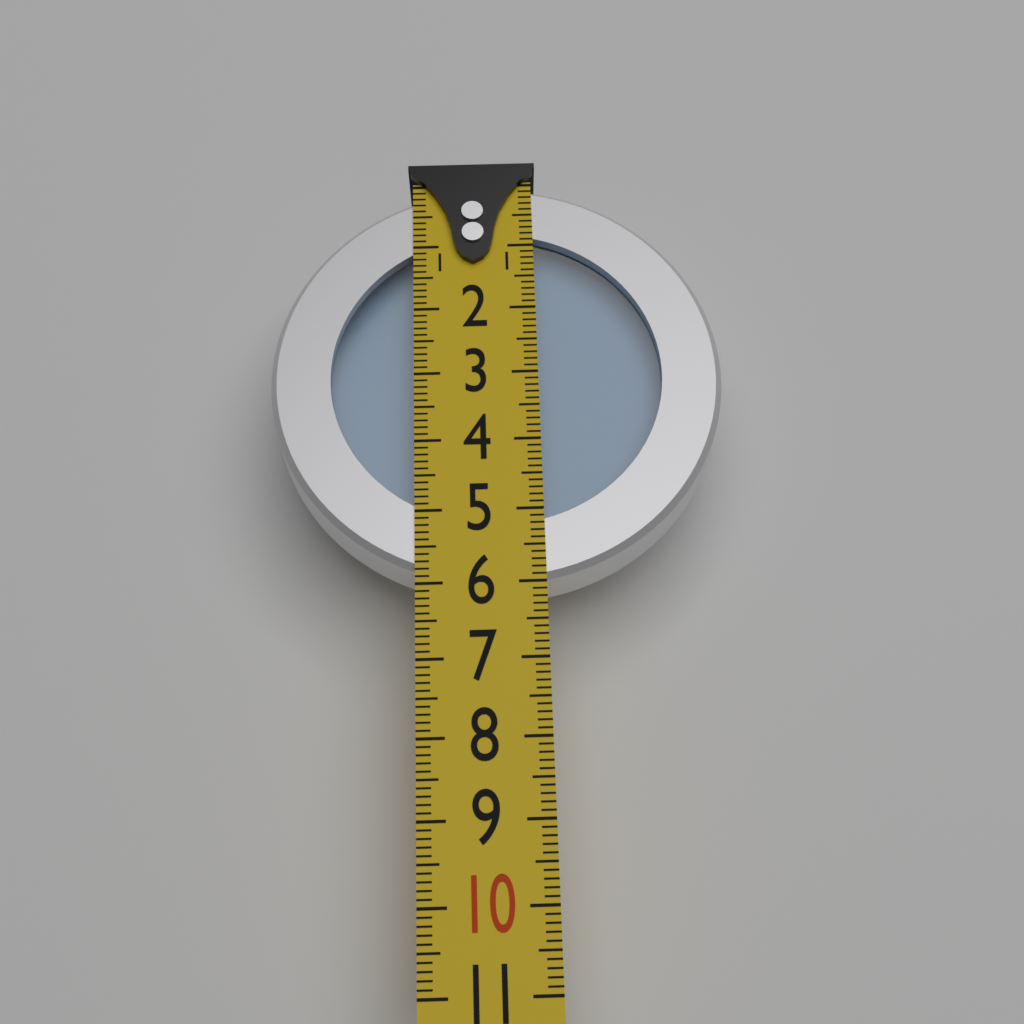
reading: 6.0 (no unit)
